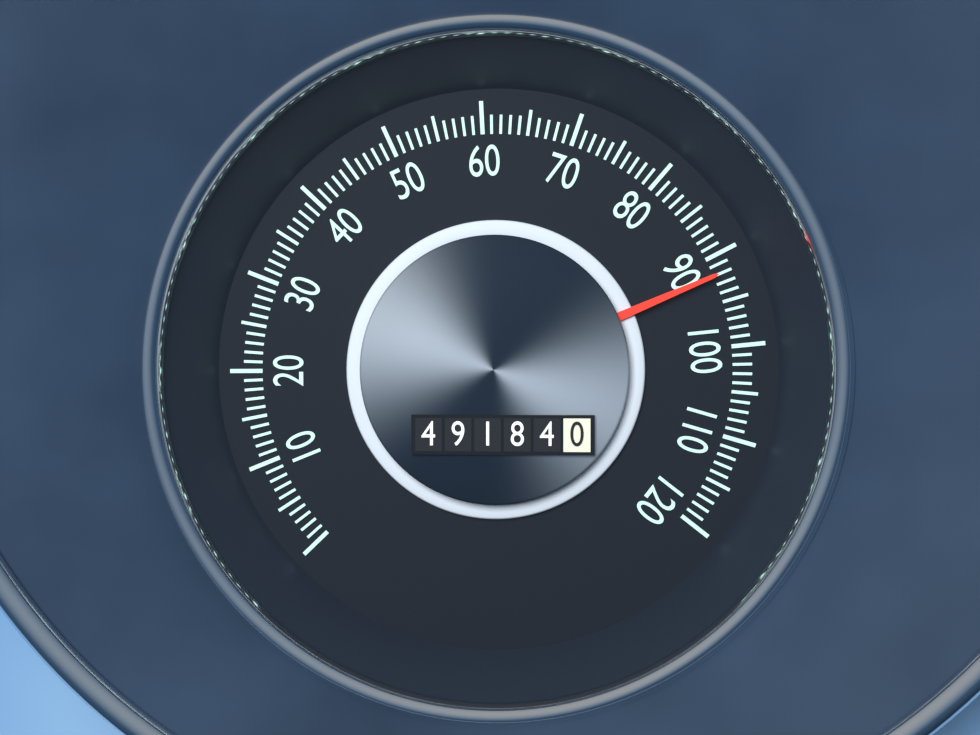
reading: 92 (no unit)
